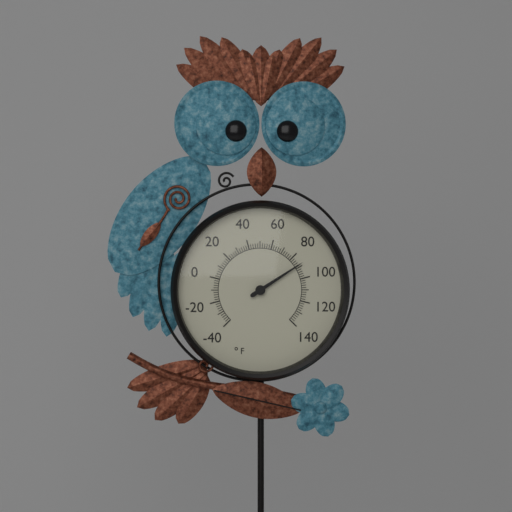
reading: 88 °F
